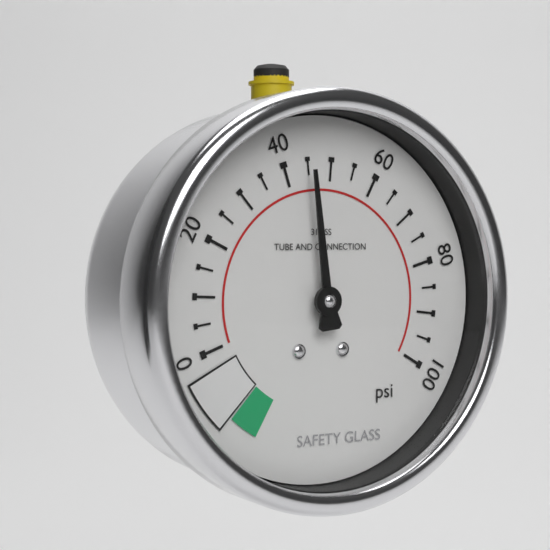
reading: 45 psi
